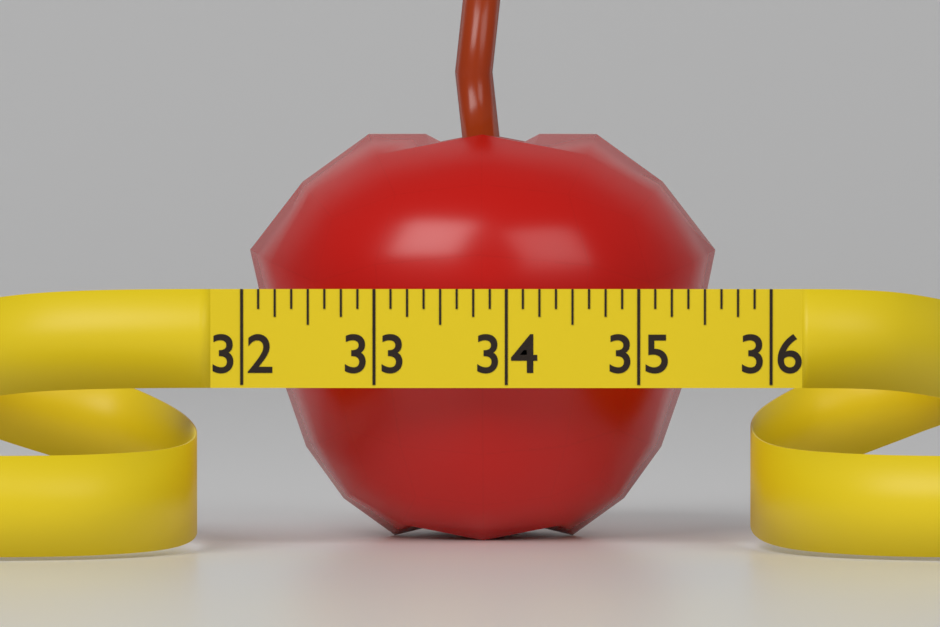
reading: 35.625 (no unit)
